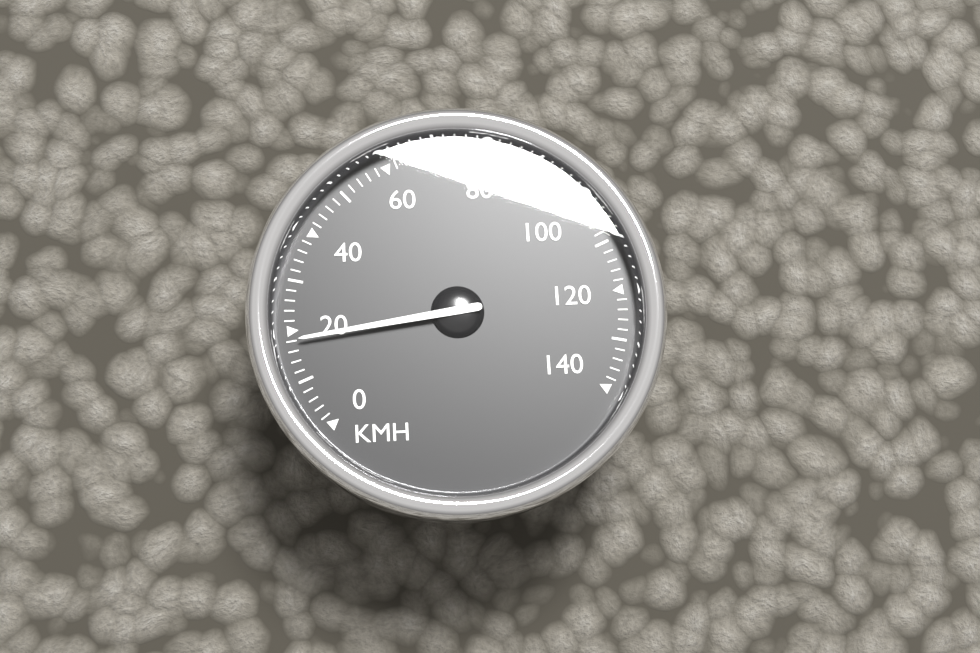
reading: 18 km/h
